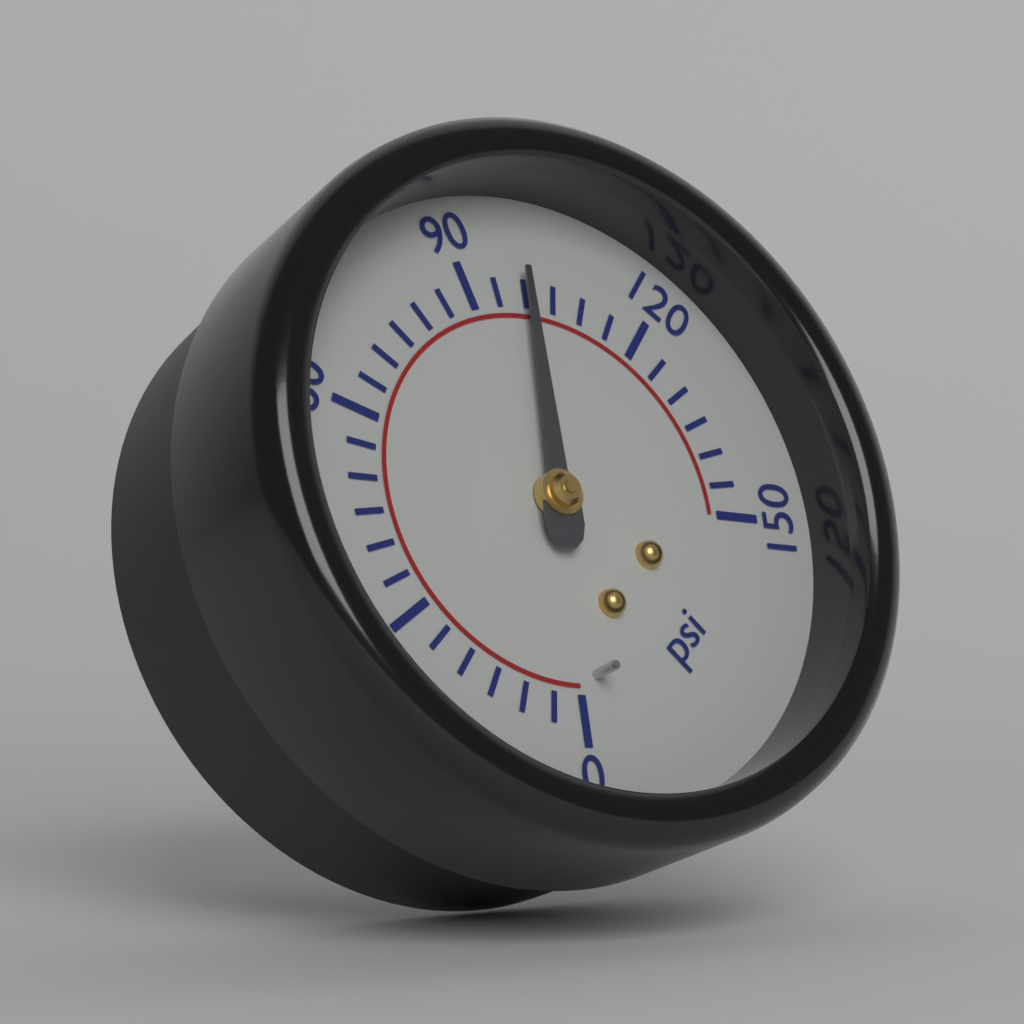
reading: 100 psi
